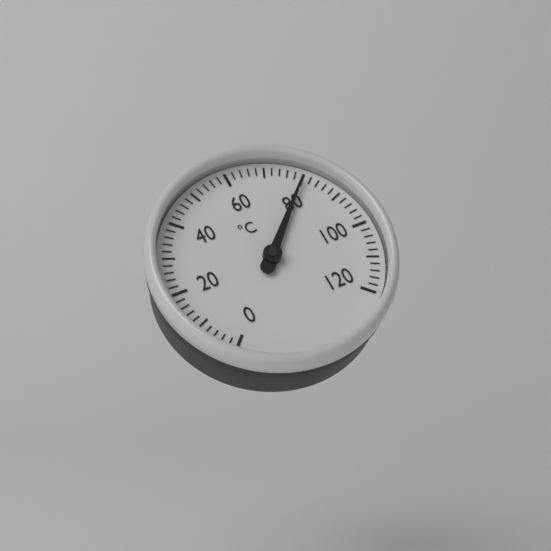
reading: 80 °C
